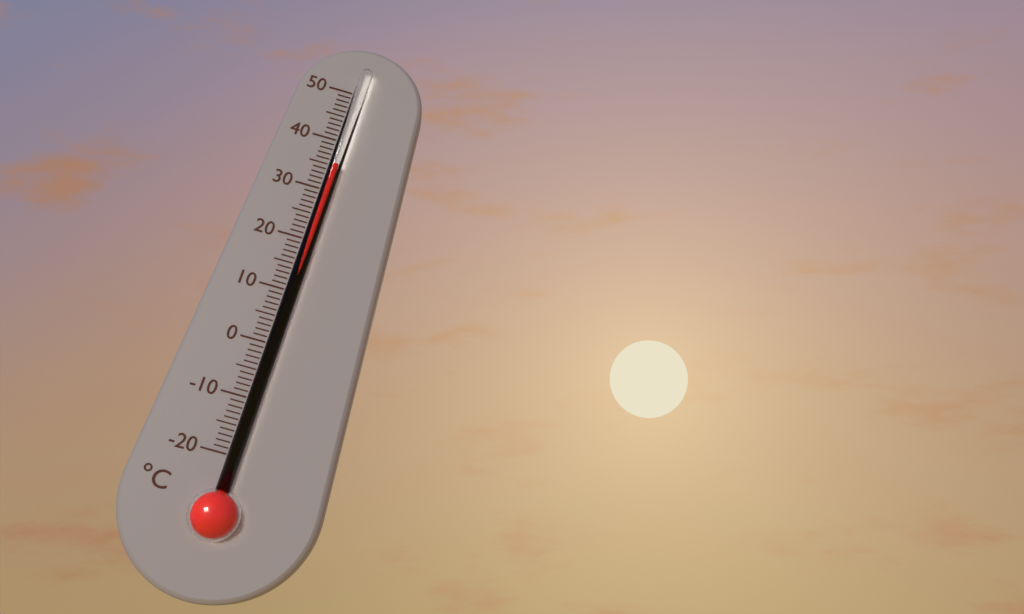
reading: 35 °C
